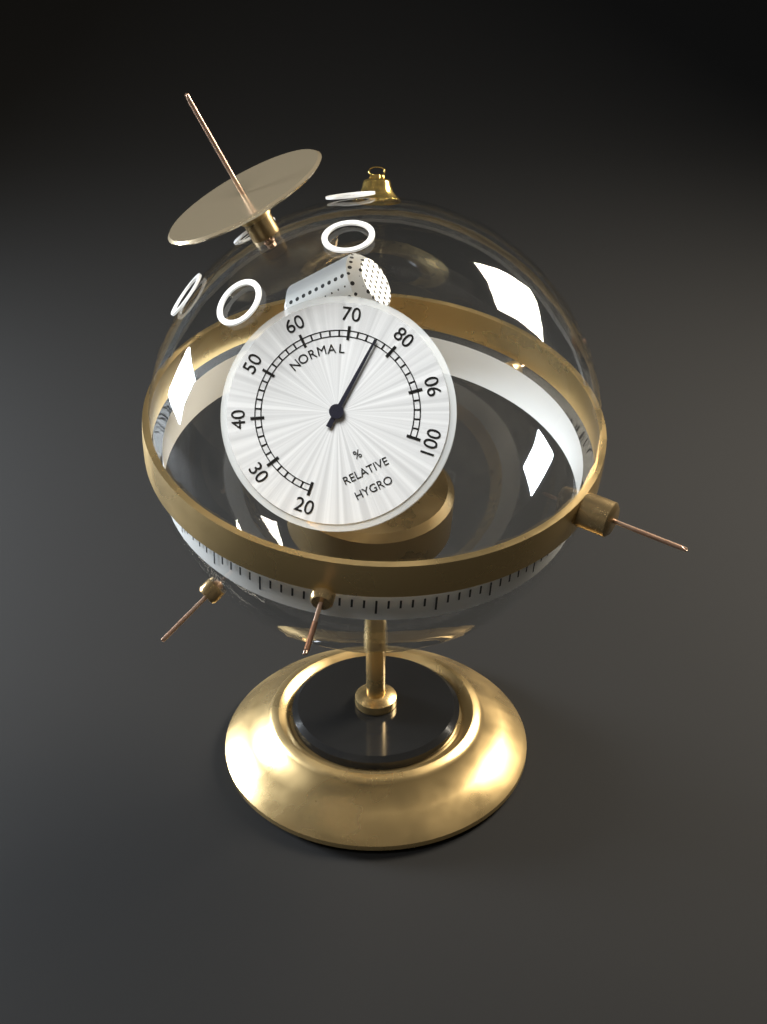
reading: 76 %
